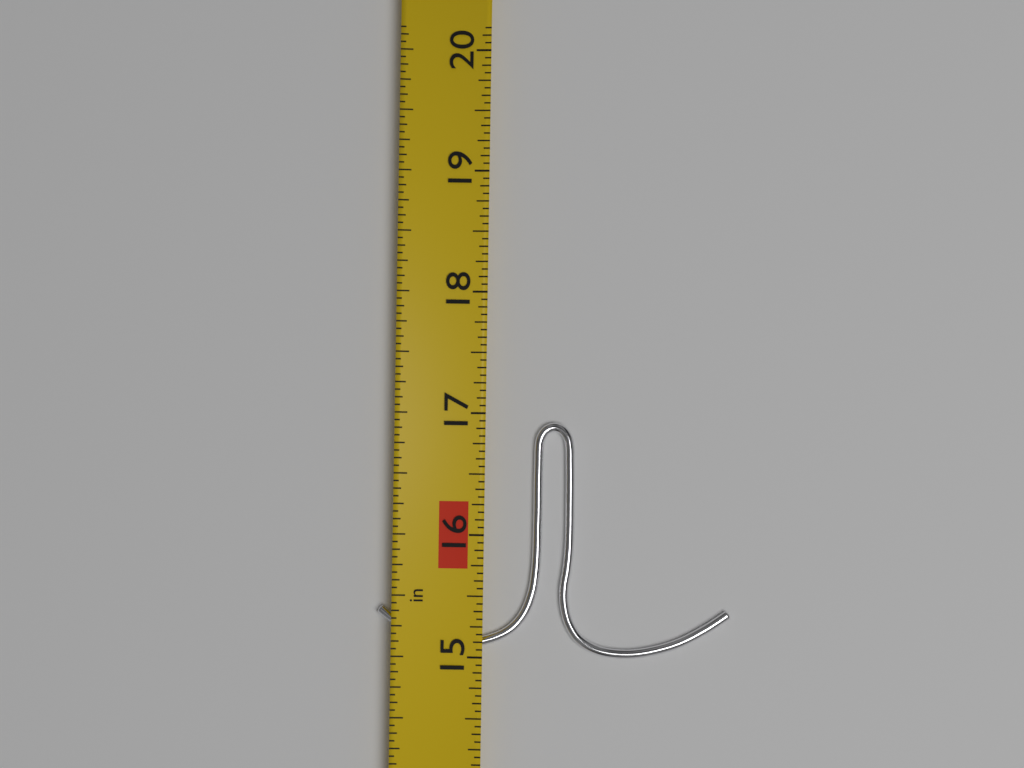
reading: 16.9375 in
